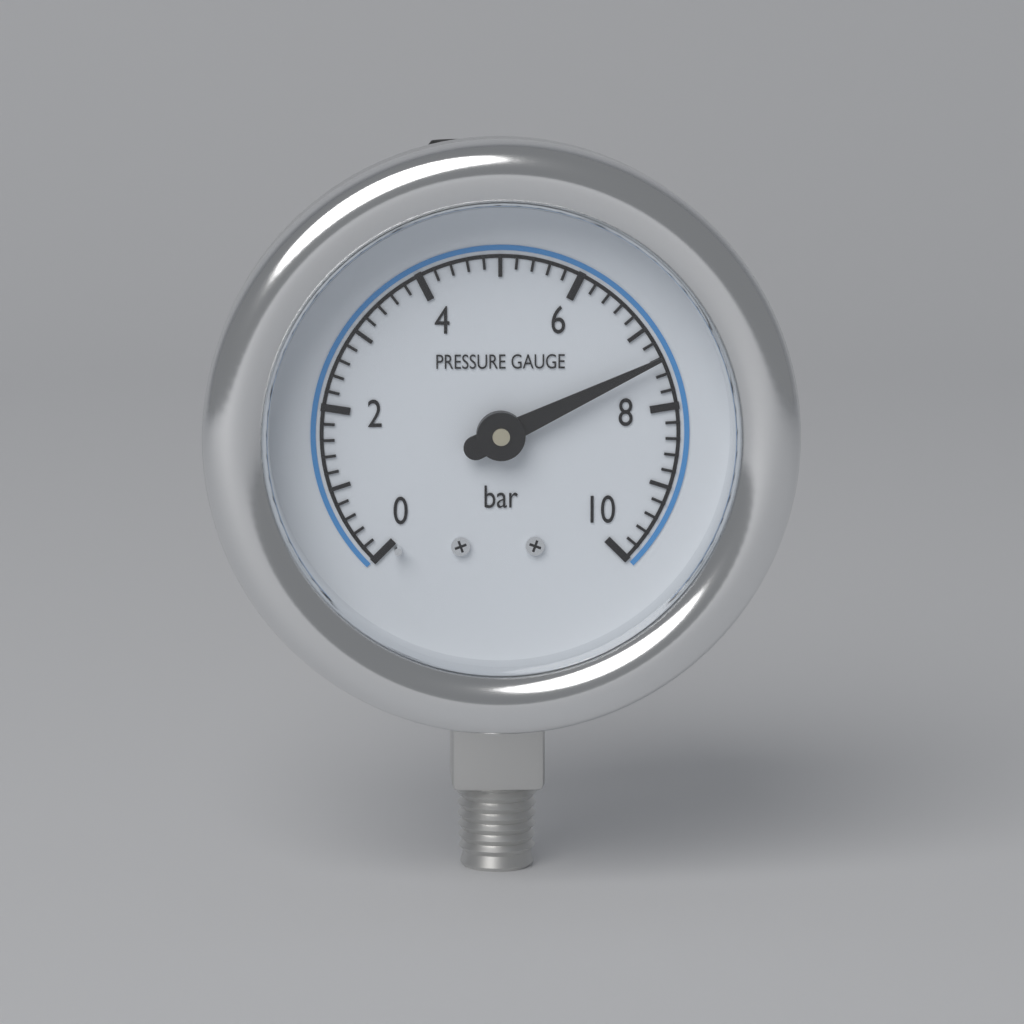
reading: 7.4 bar
